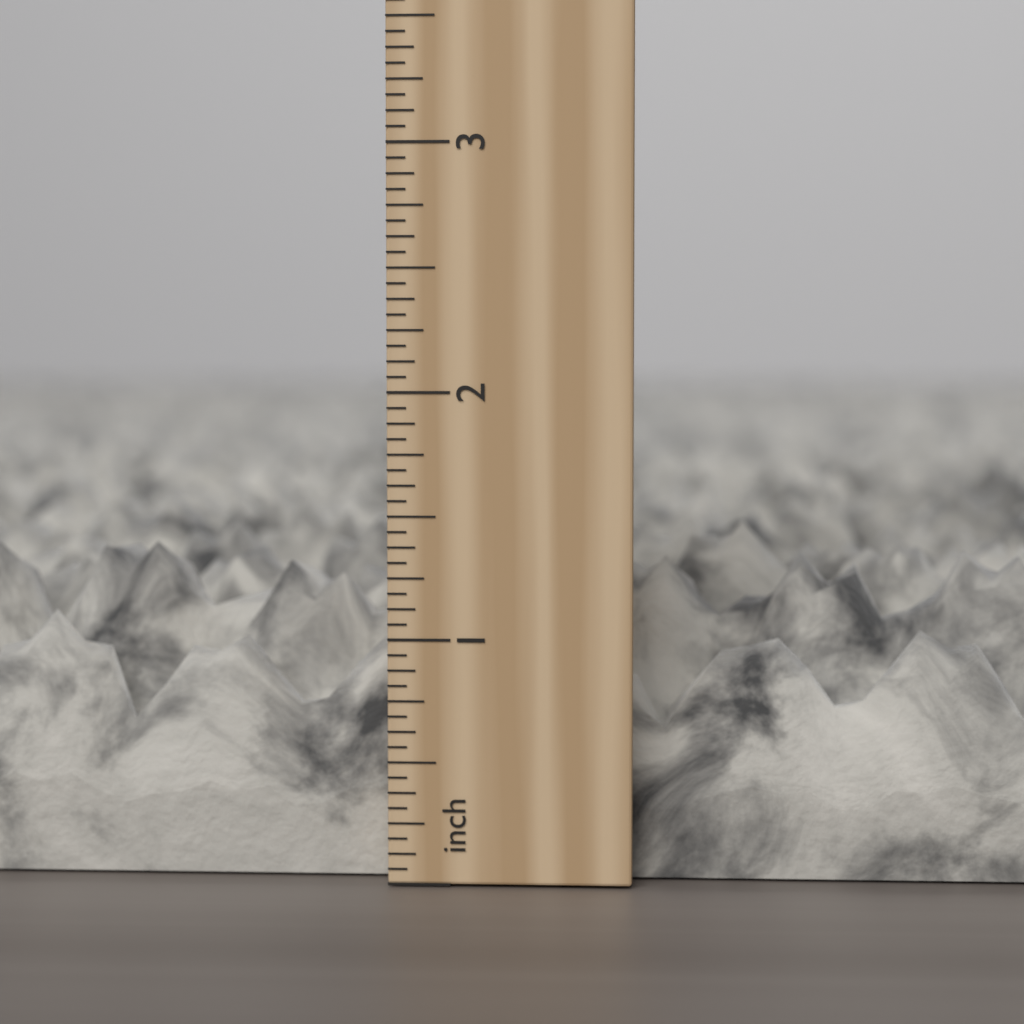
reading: 1.4375 in
